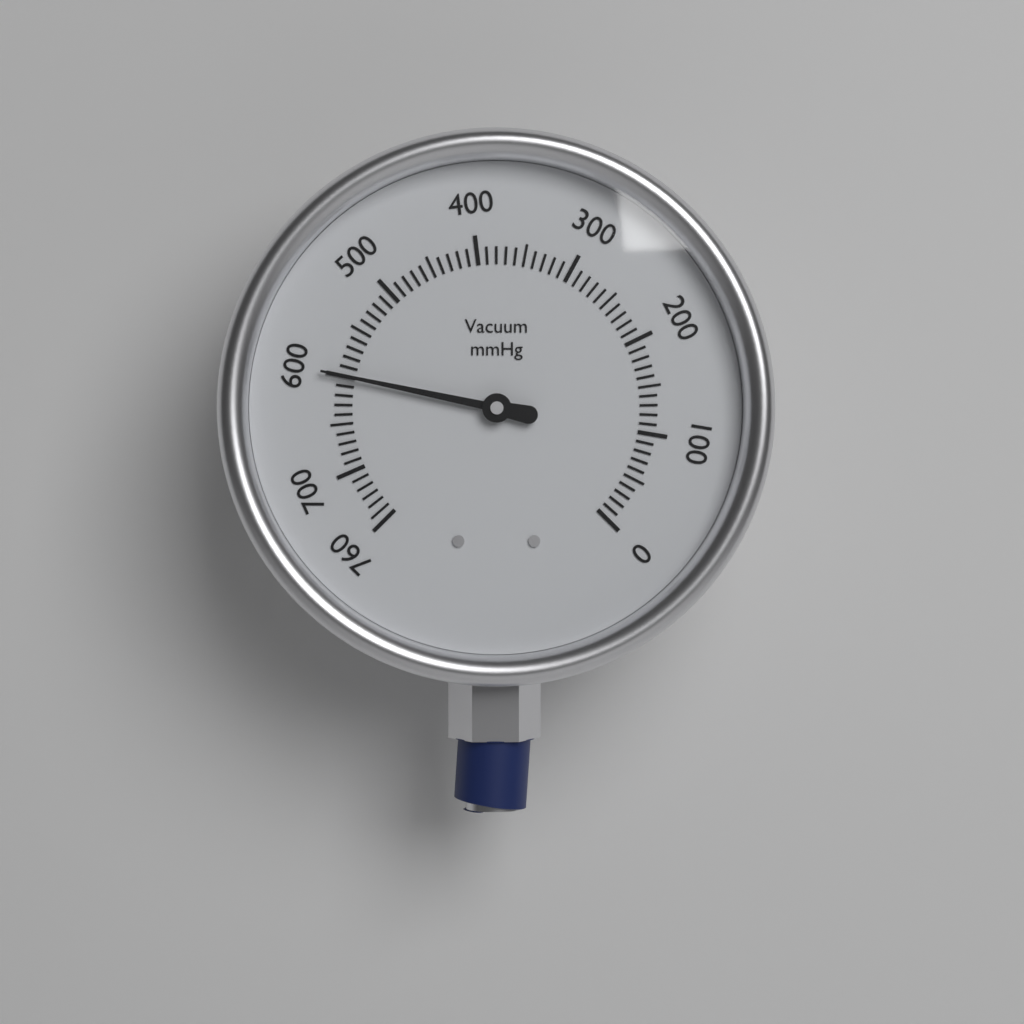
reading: 600 mmHg
